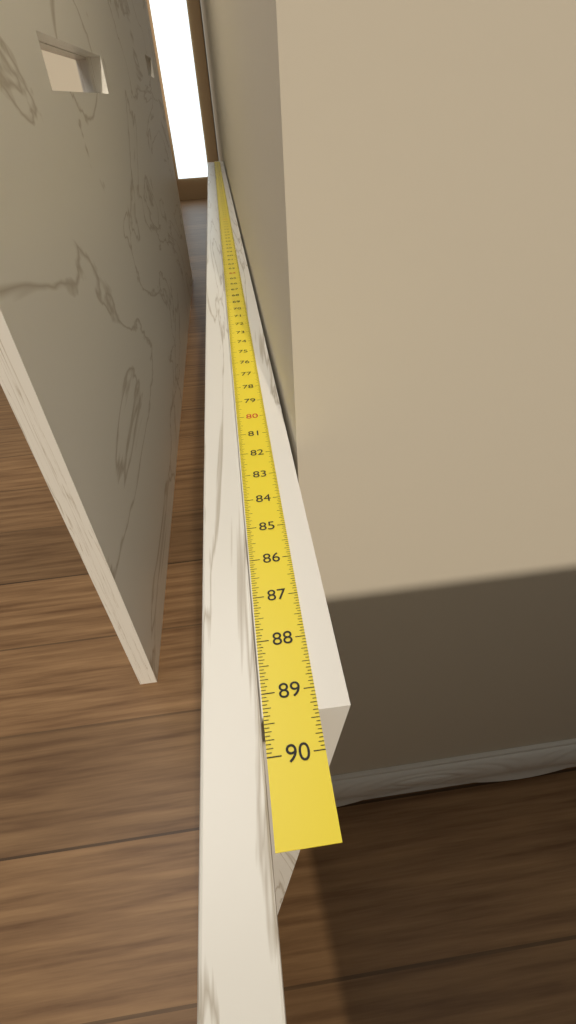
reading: 89.3750 in
